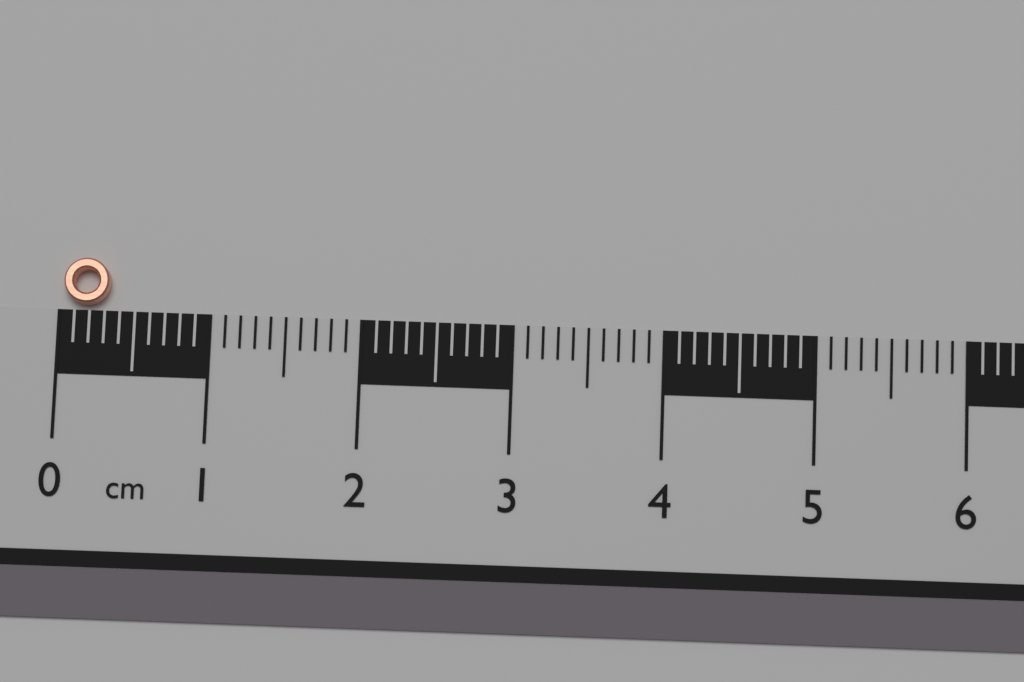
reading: 0.3 cm
